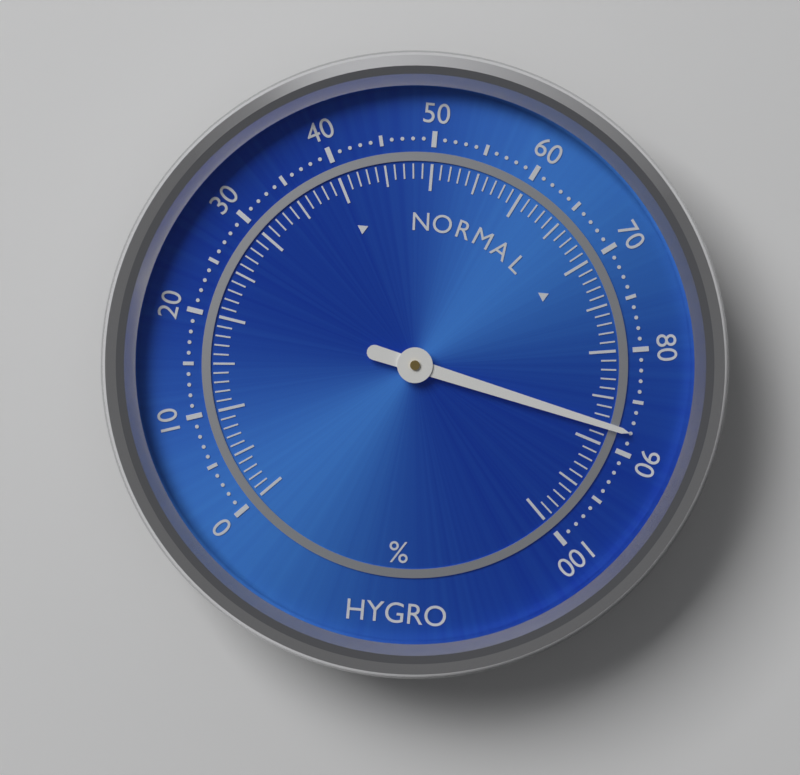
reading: 88 %
